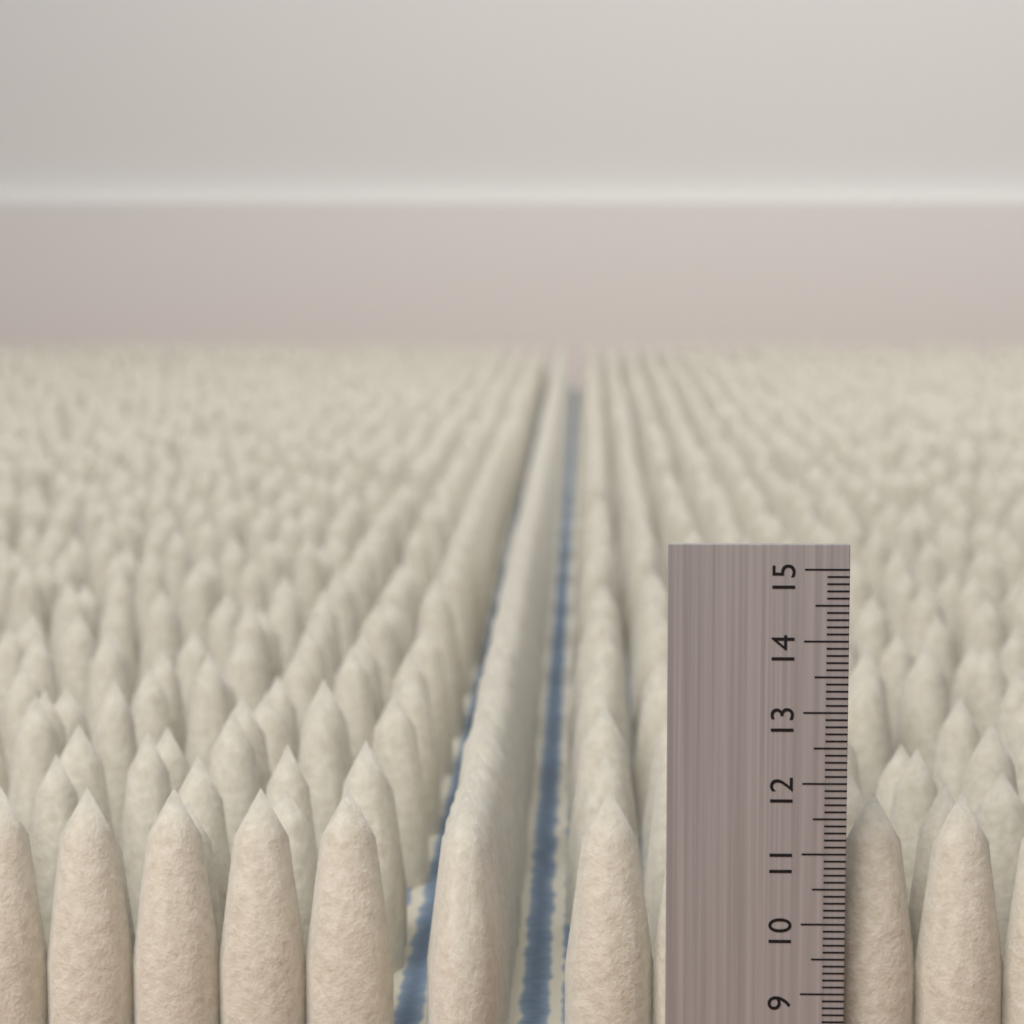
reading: 11.7 (no unit)
